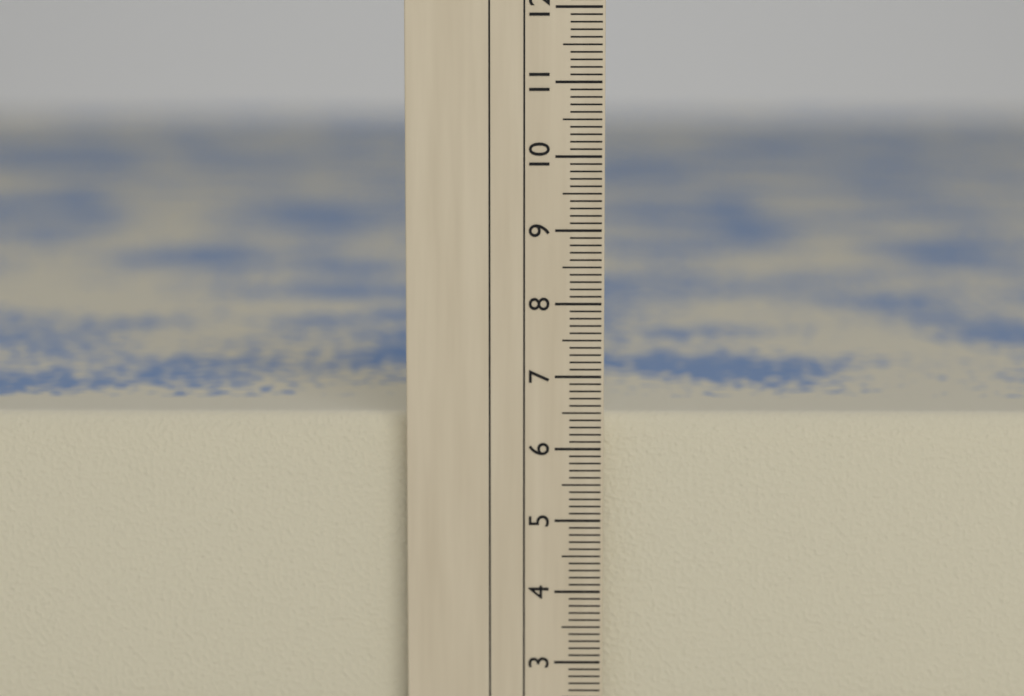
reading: 6.4 cm
